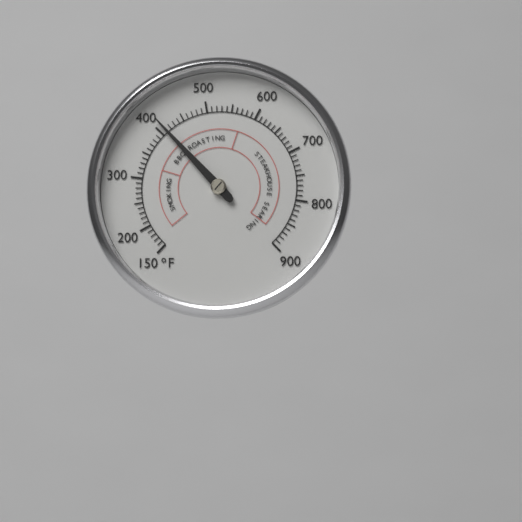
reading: 410 °F
